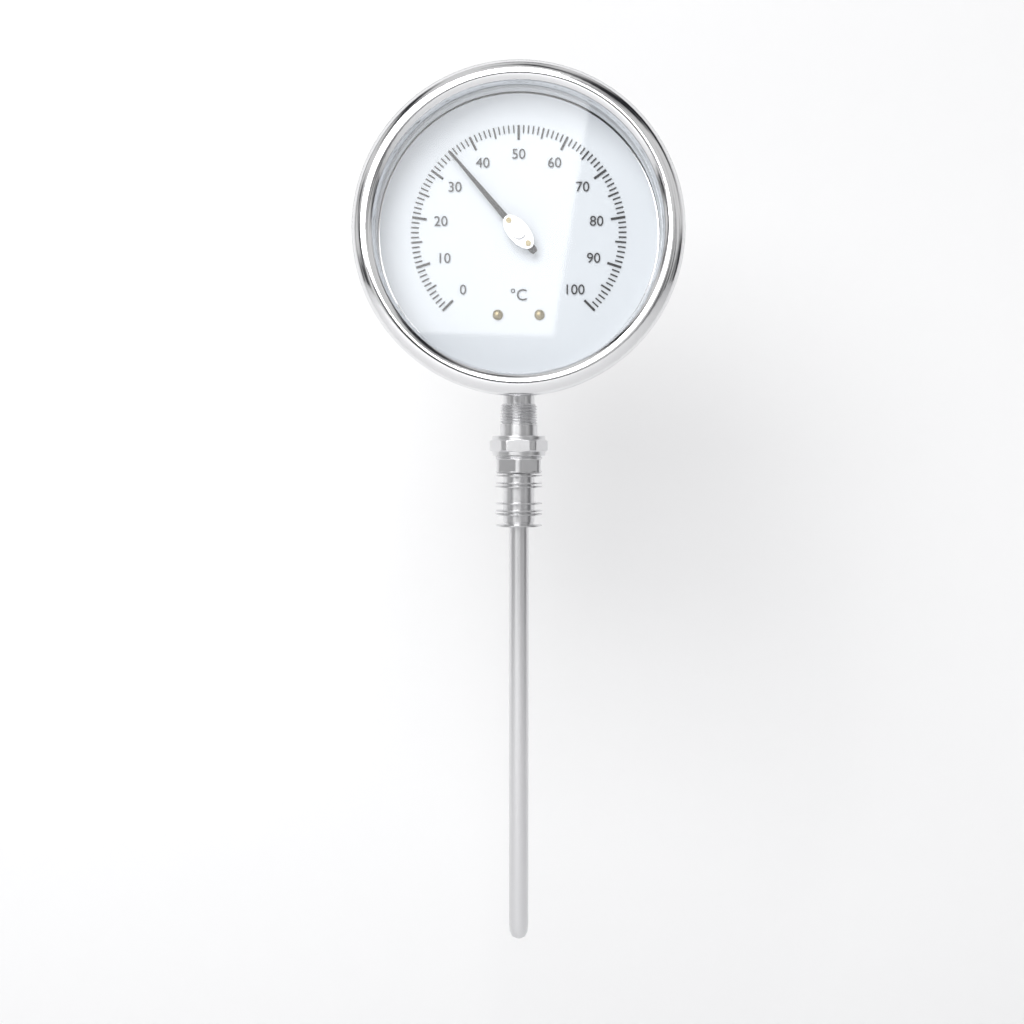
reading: 35 °C
